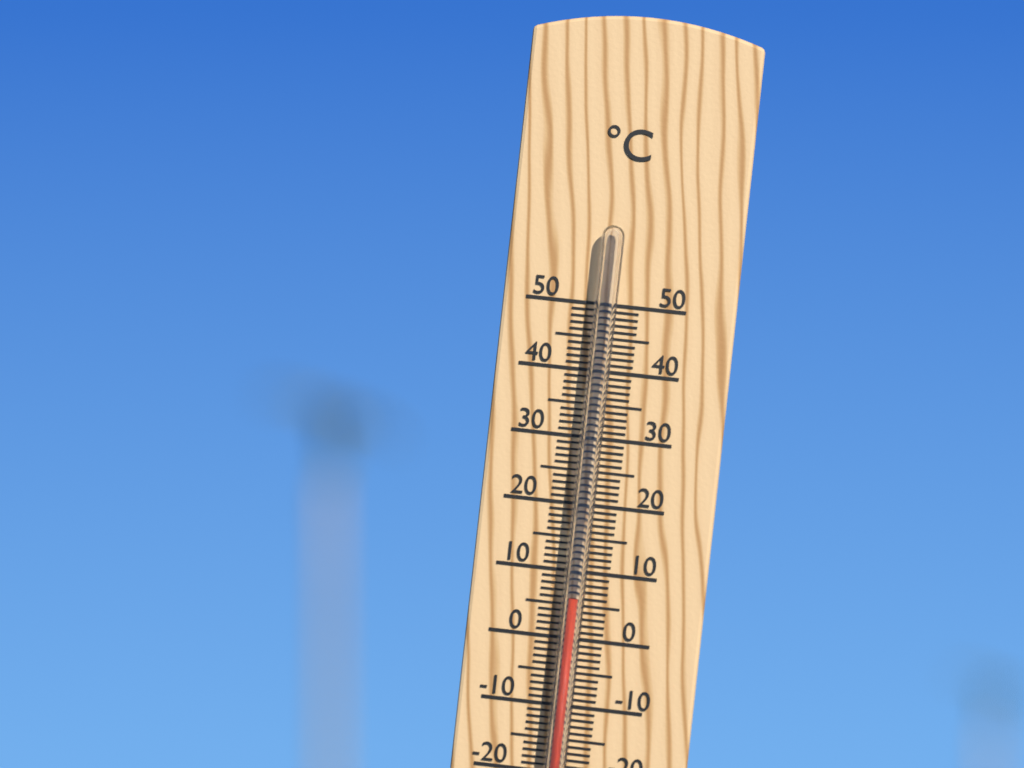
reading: 6 °C
